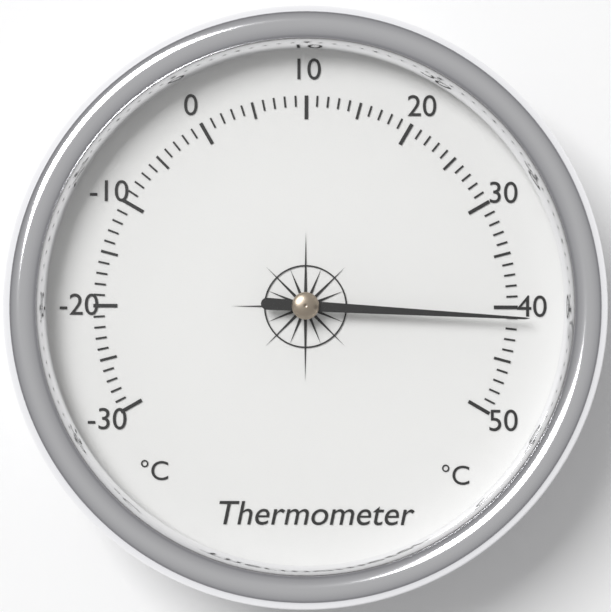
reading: 41 °C
